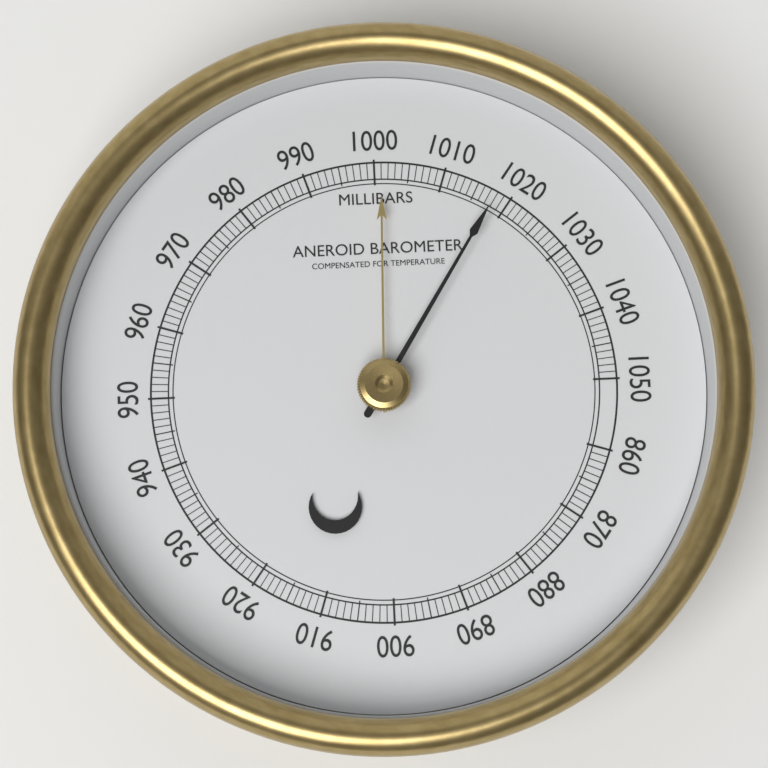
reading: 1018 mbar
